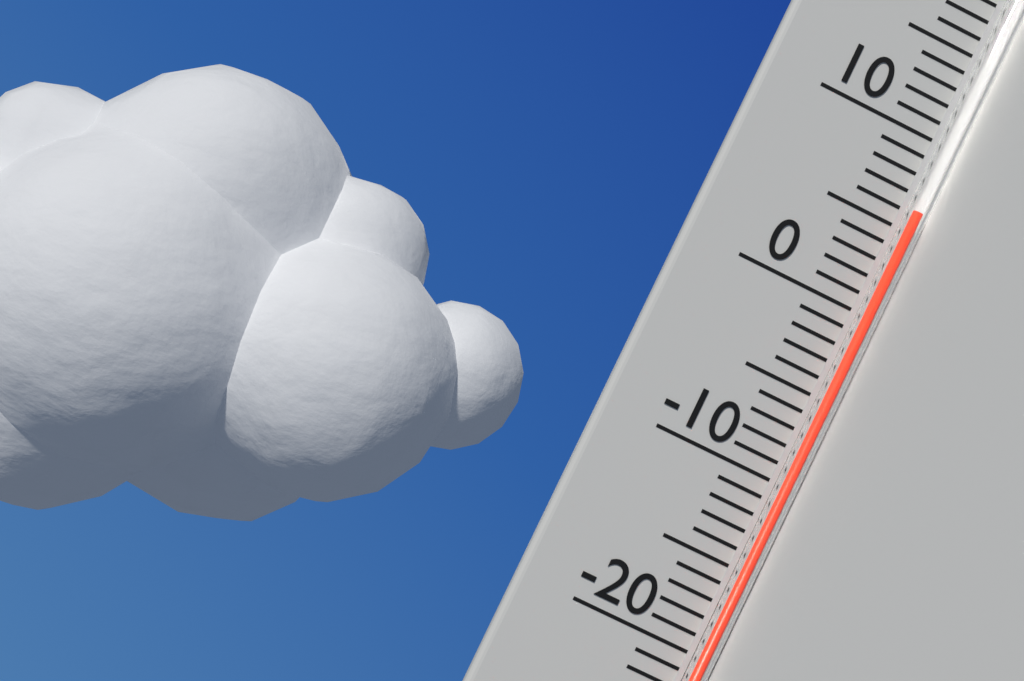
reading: 6 °C
